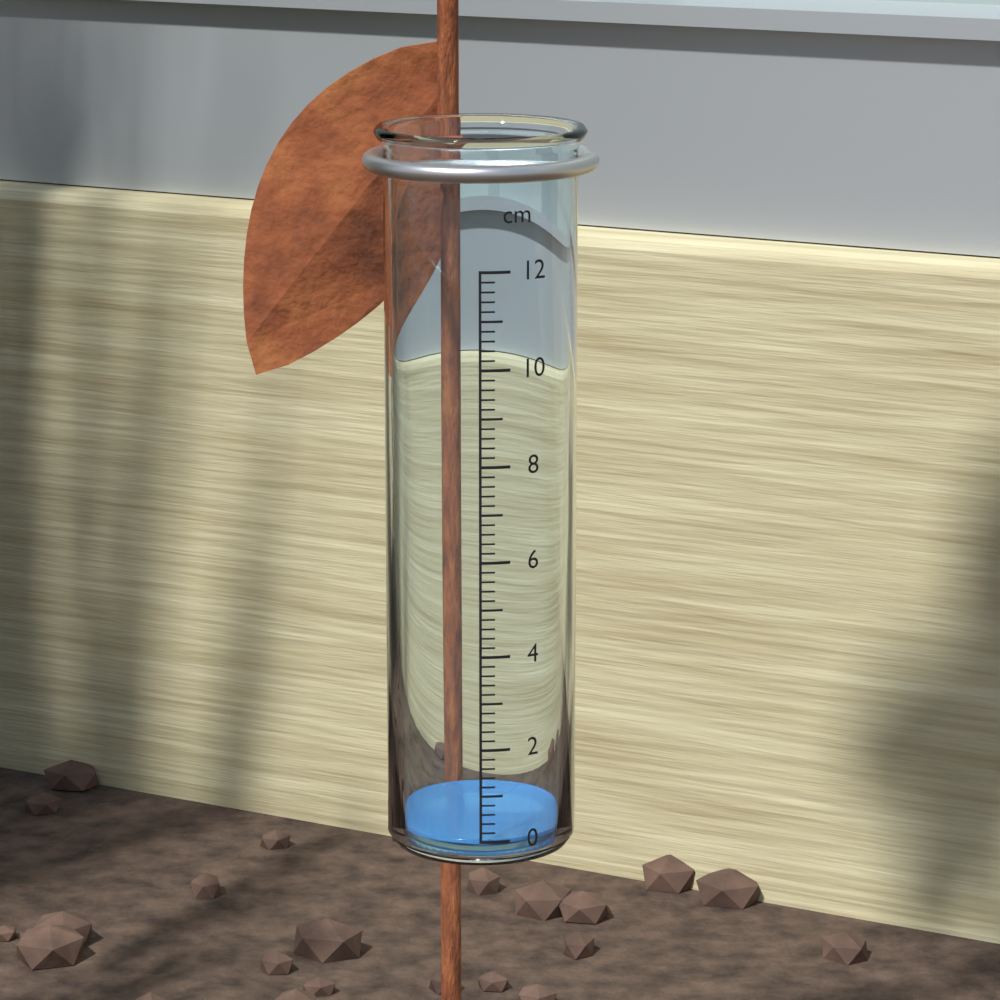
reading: 0.0 cm
